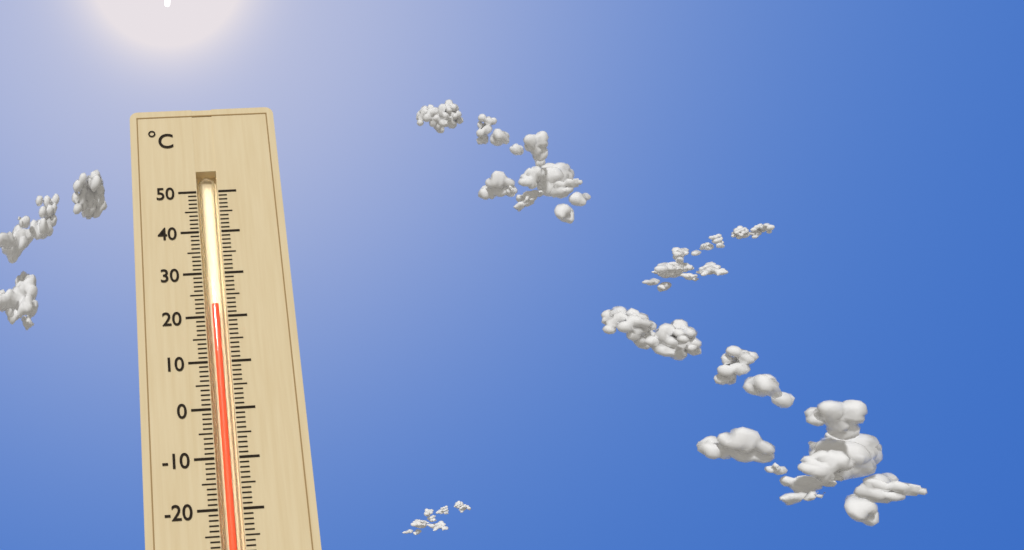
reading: 23 °C
